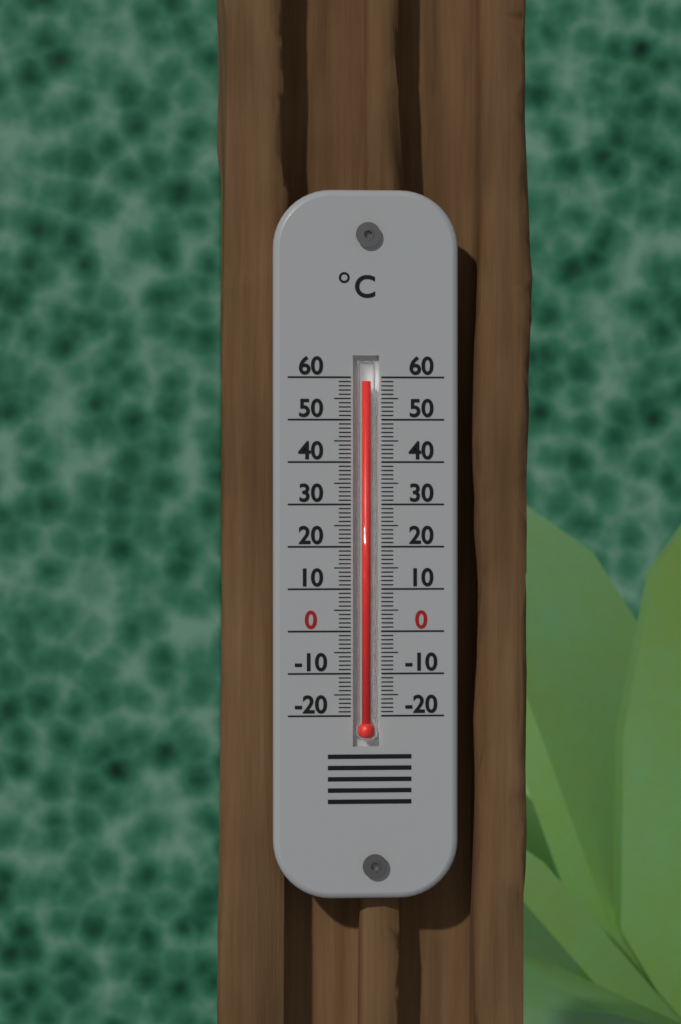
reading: 59 °C
